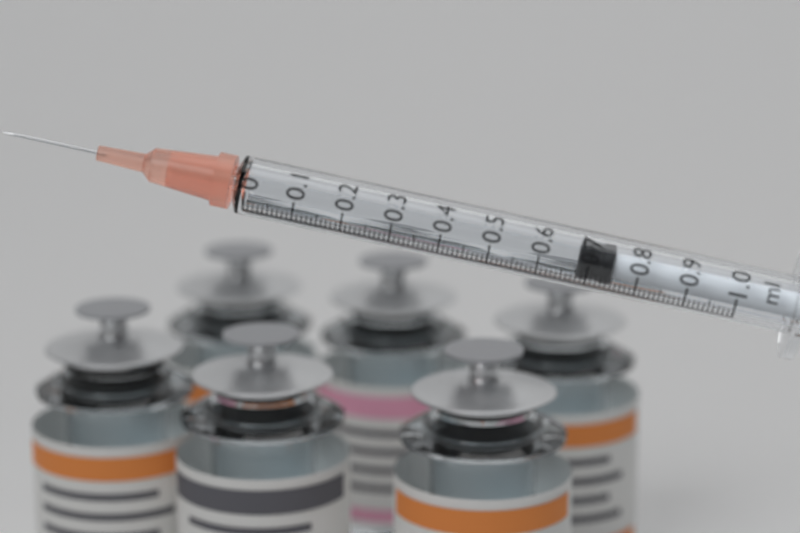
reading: 0.68 ml
